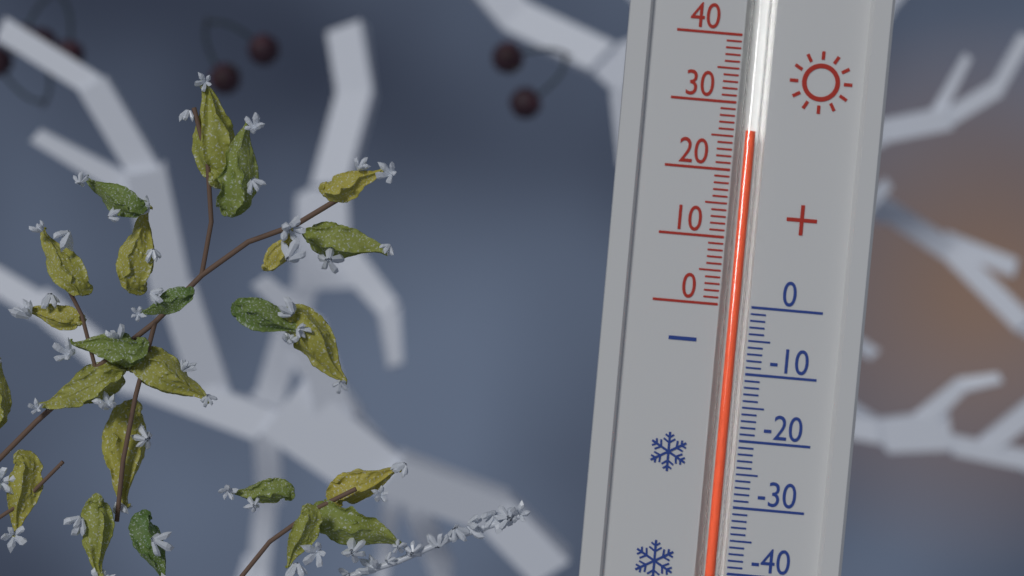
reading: 26 (no unit)
